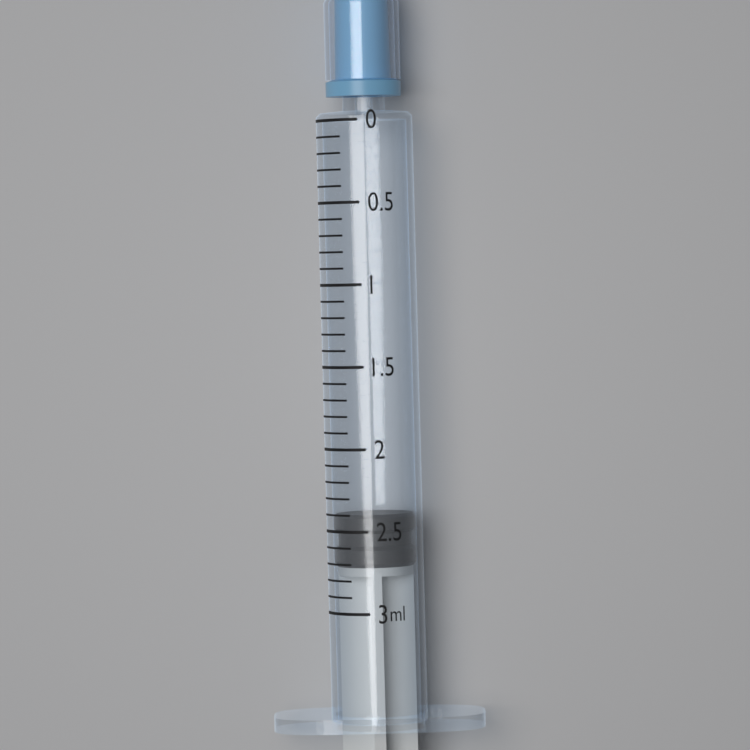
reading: 2.4 ml
